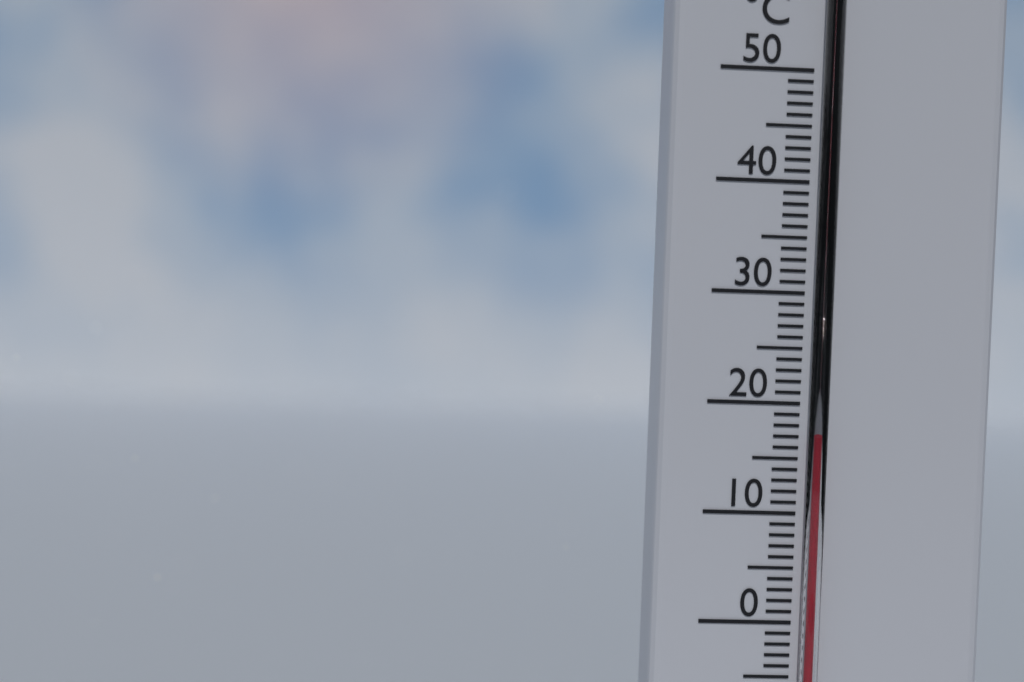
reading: 17 °C
